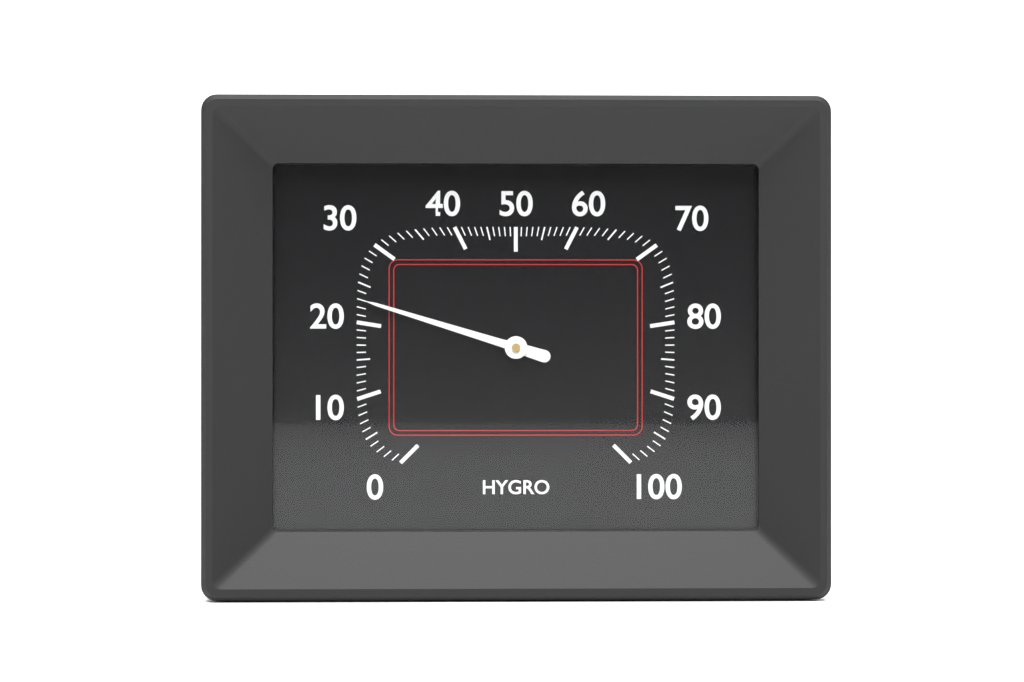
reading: 23 %
